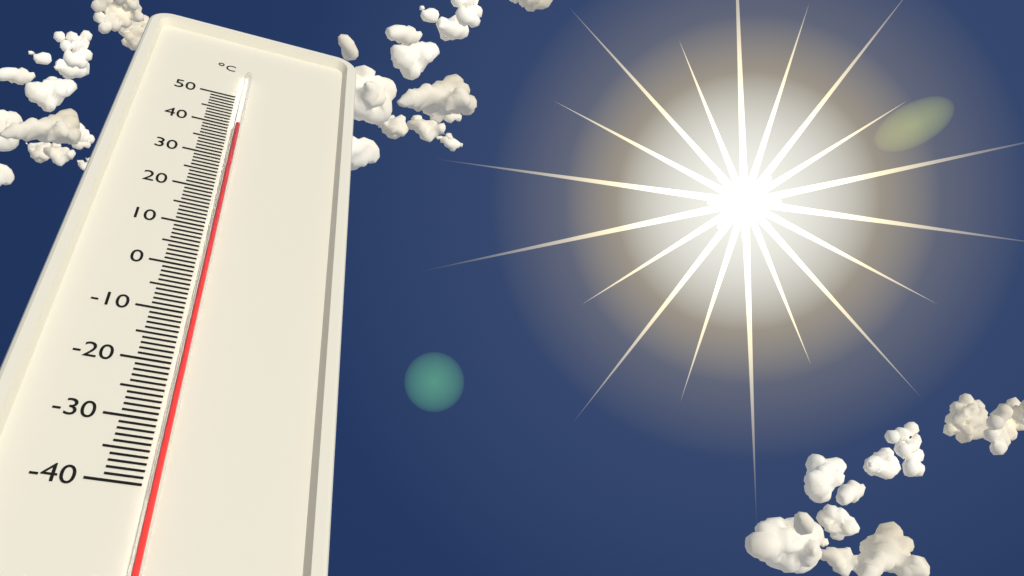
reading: 39 °C
